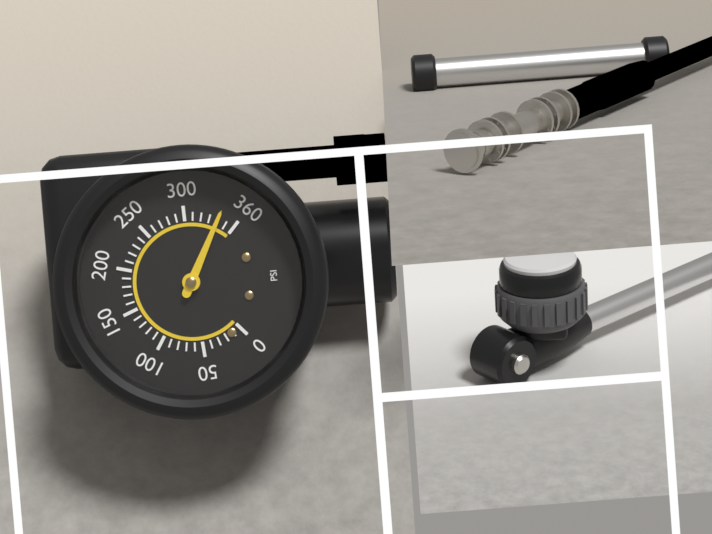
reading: 340 psi
